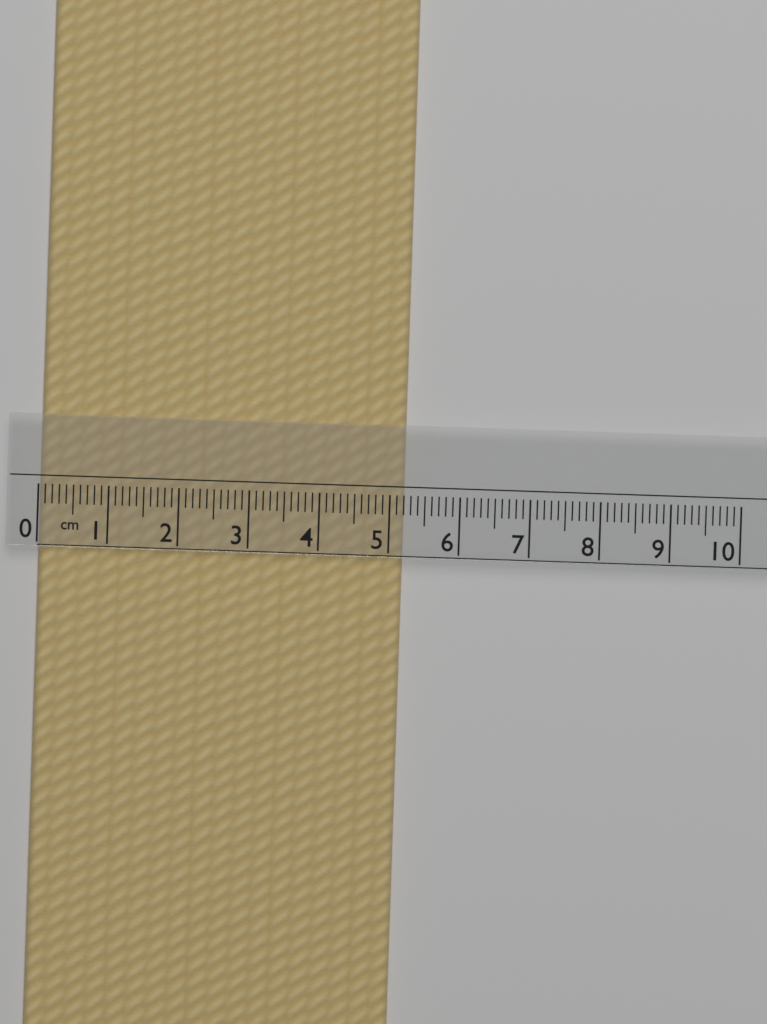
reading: 5.2 cm
